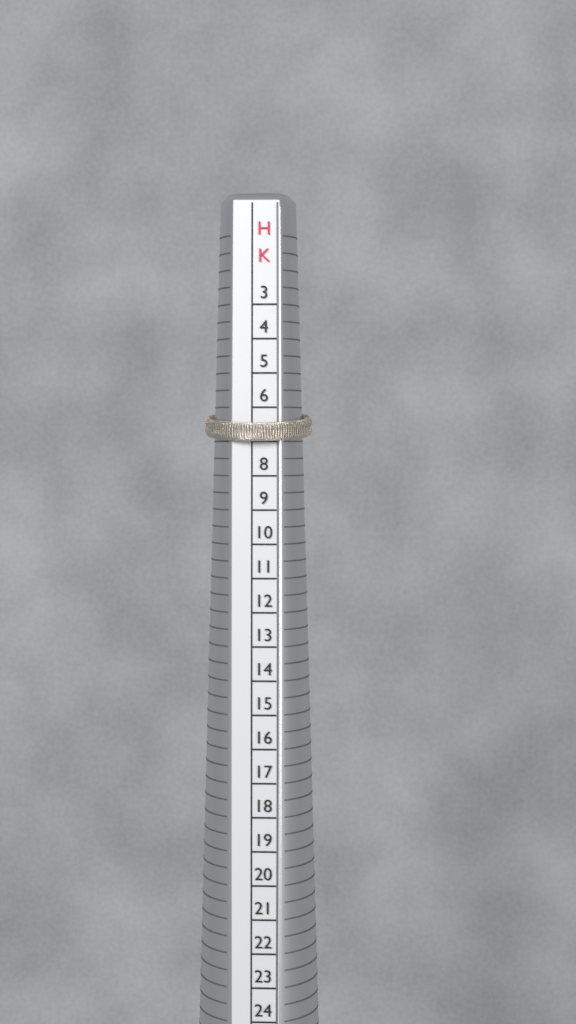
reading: 7 HK
